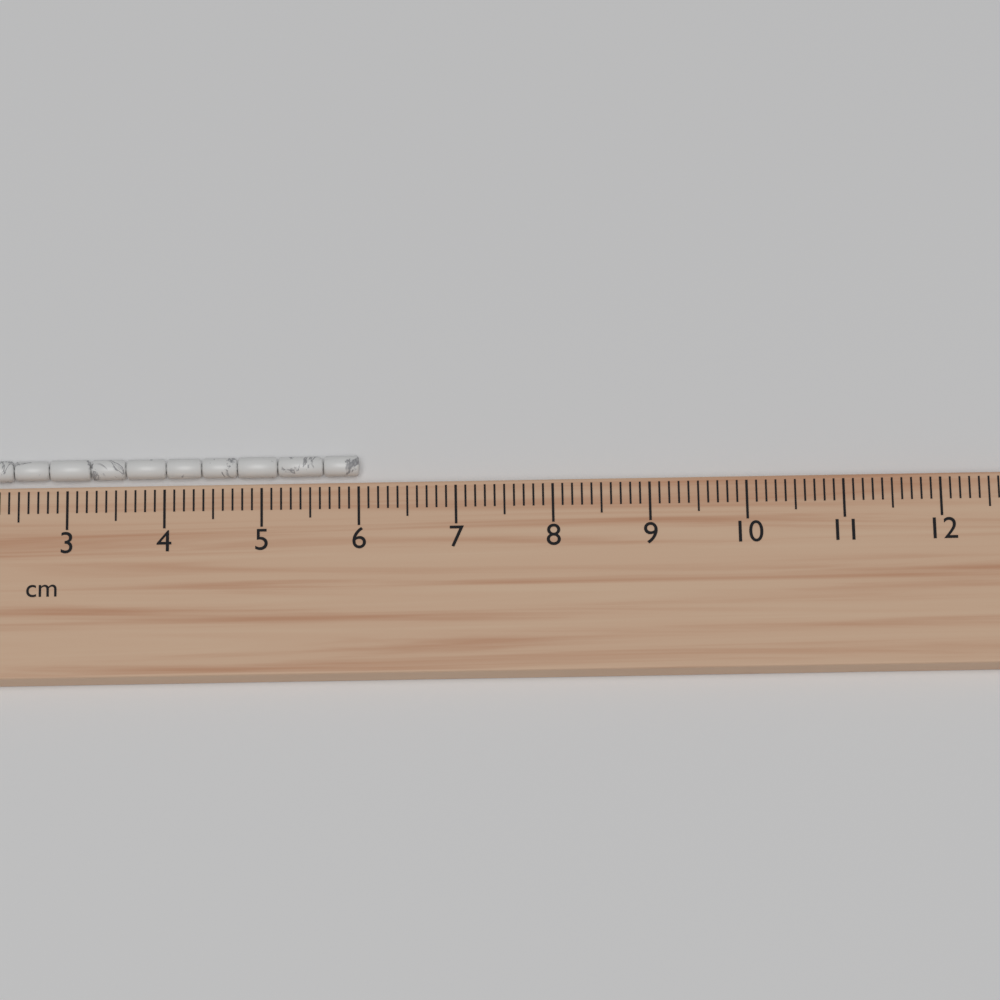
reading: 6.0 cm
